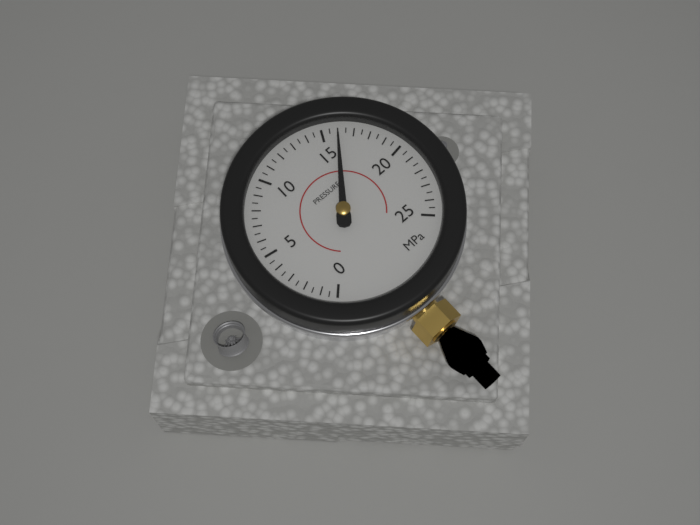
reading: 16.0 MPa
